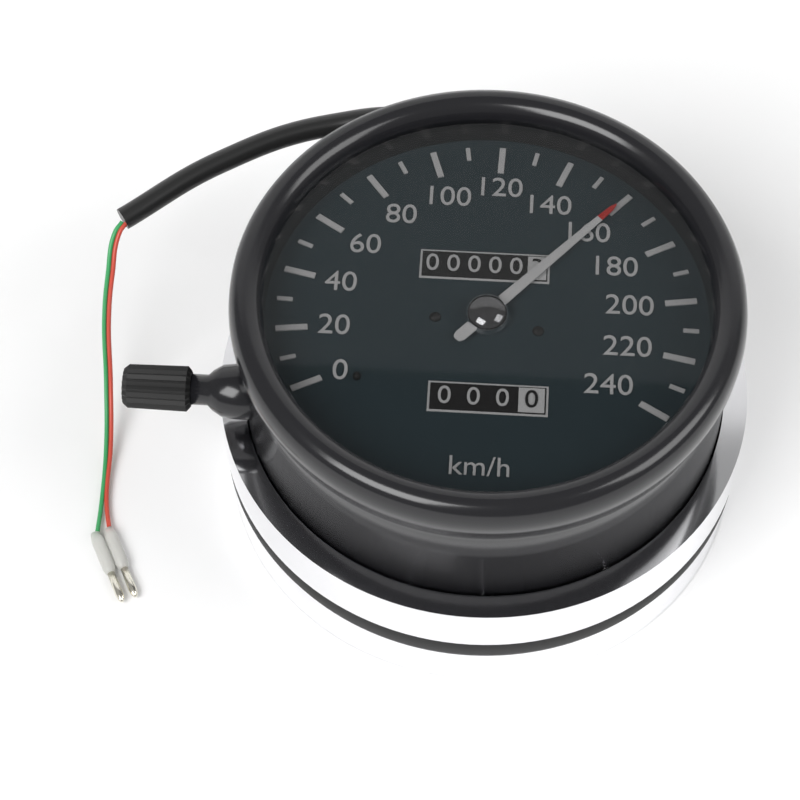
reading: 160 km/h
